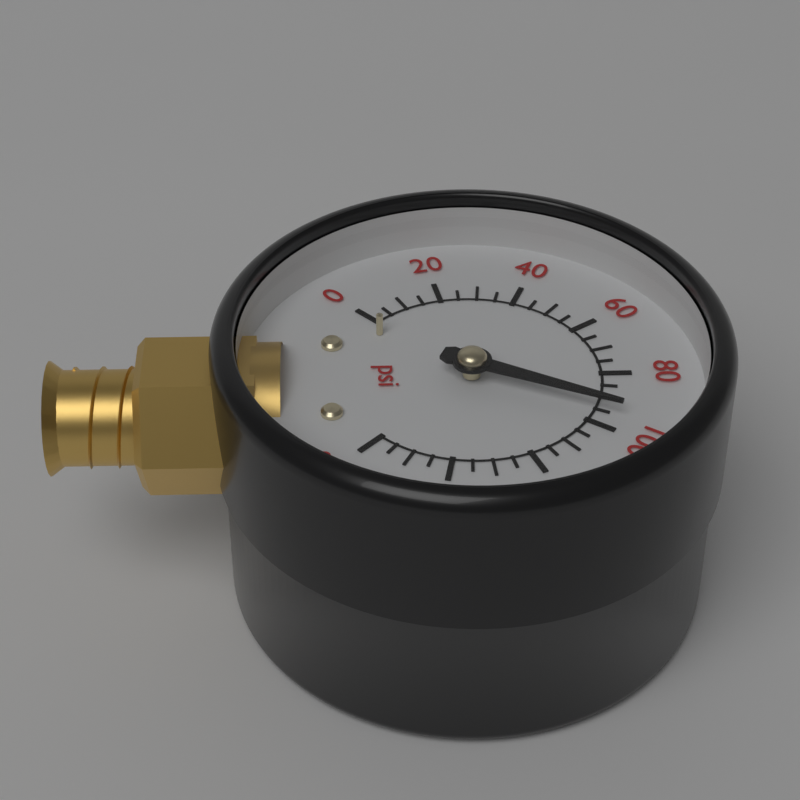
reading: 95 psi
